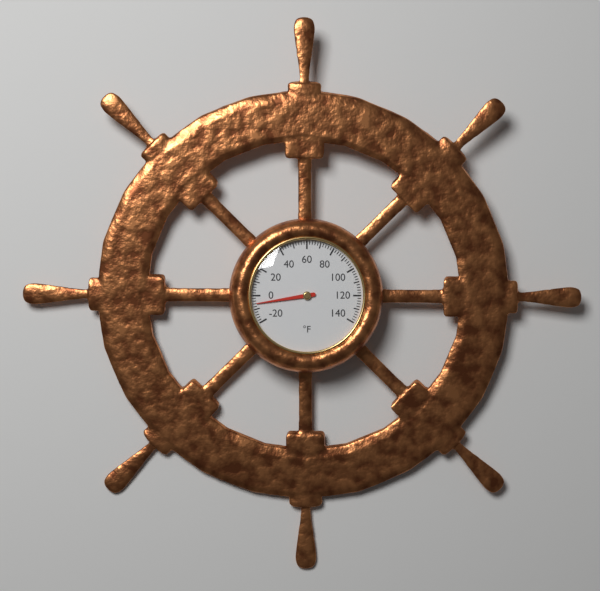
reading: -6 °F
